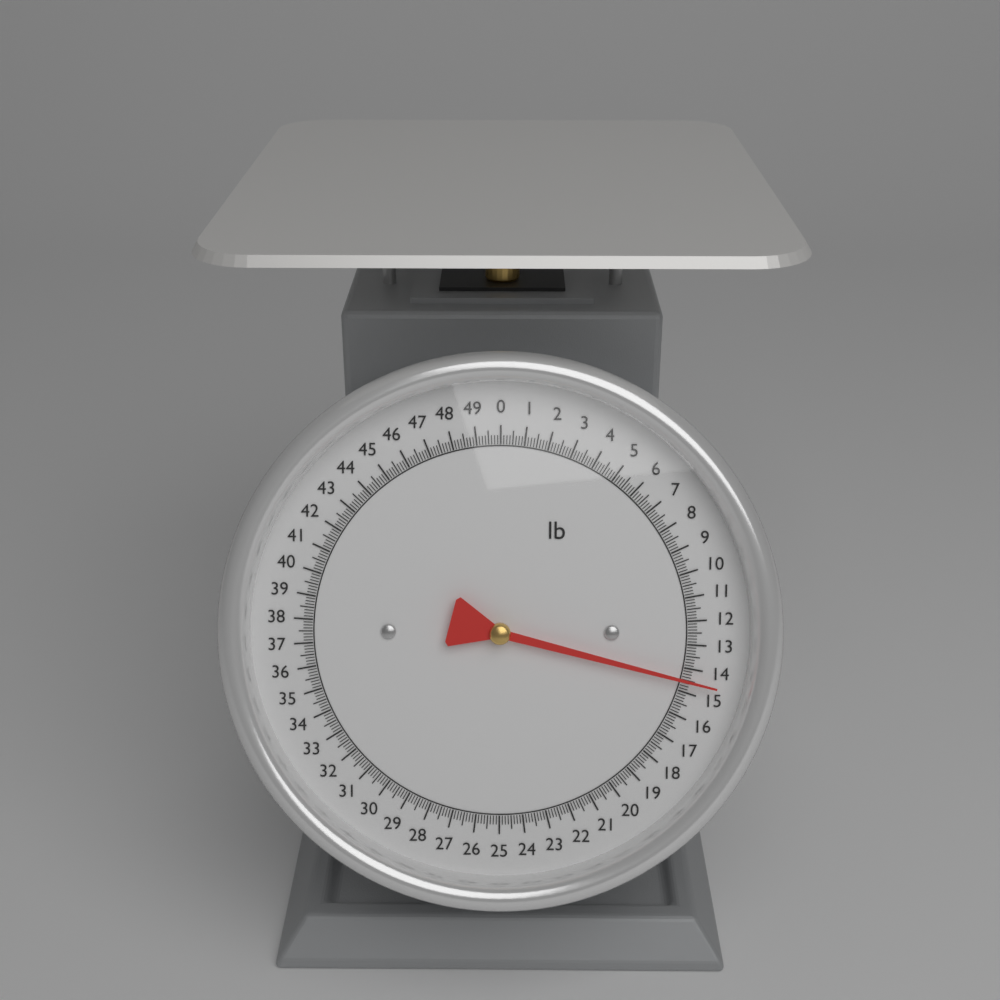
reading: 14.500 lb
